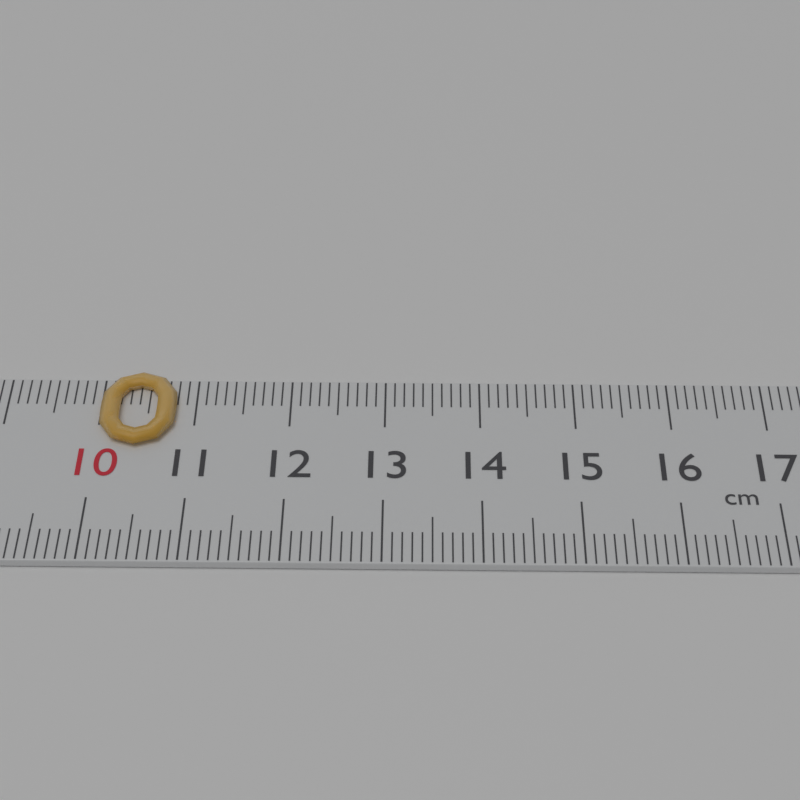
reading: 10.8 cm
